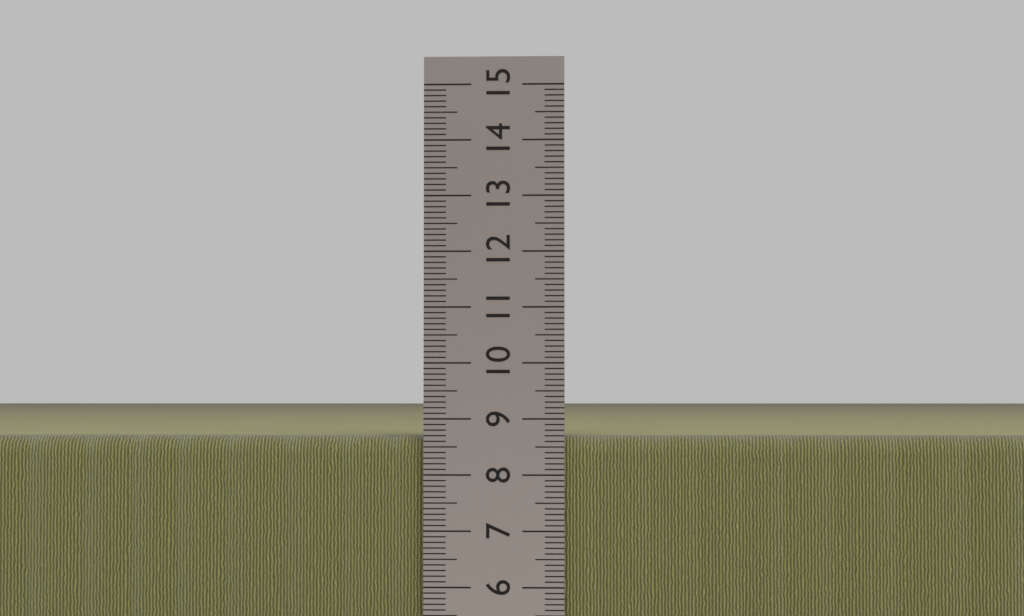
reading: 8.7 cm
